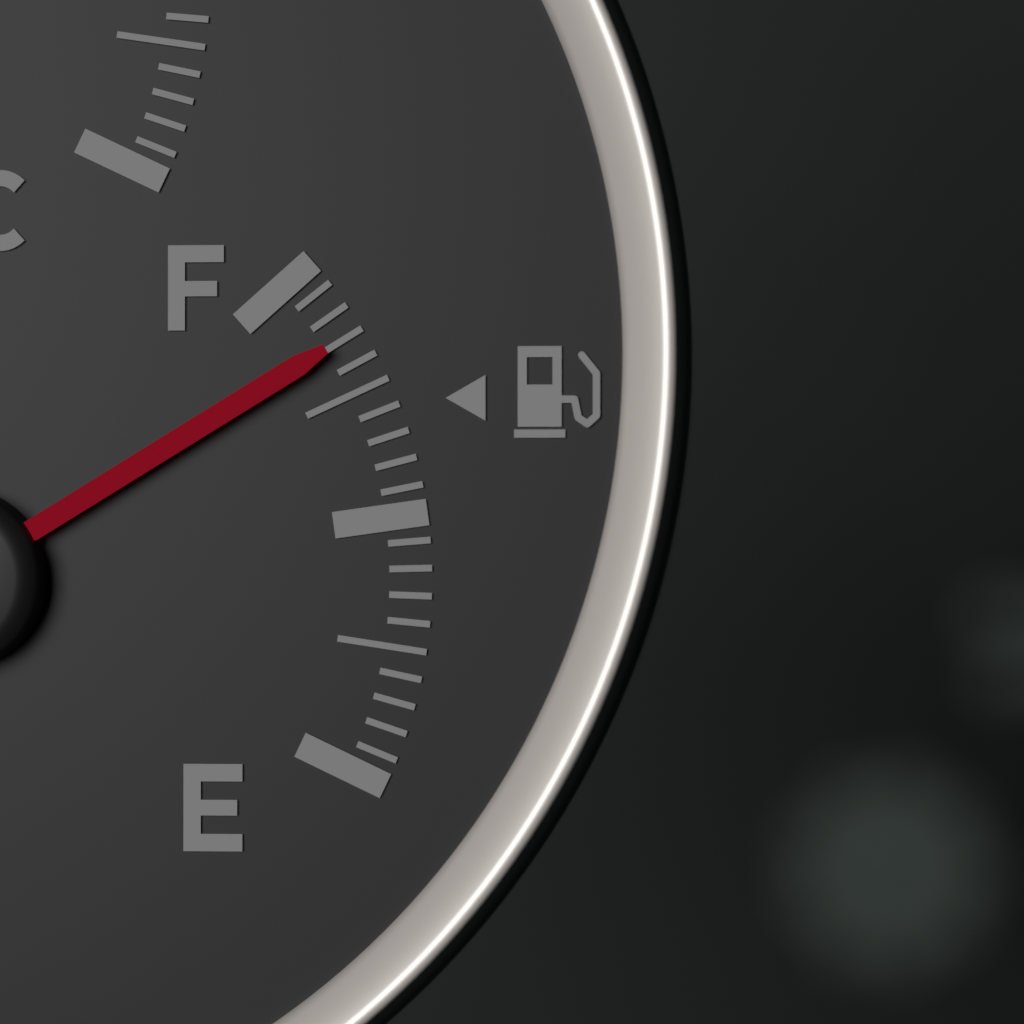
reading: 0.85 (no unit)
